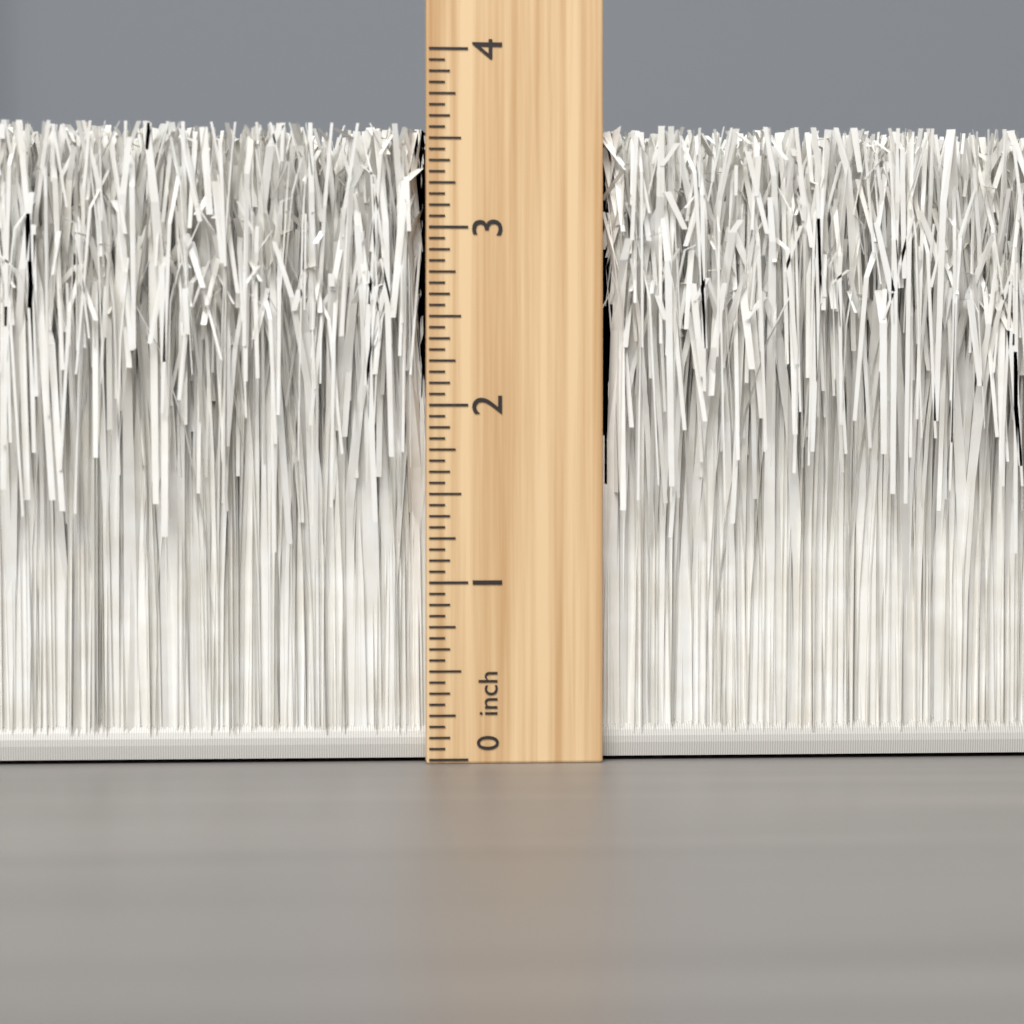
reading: 3.5625 inch
